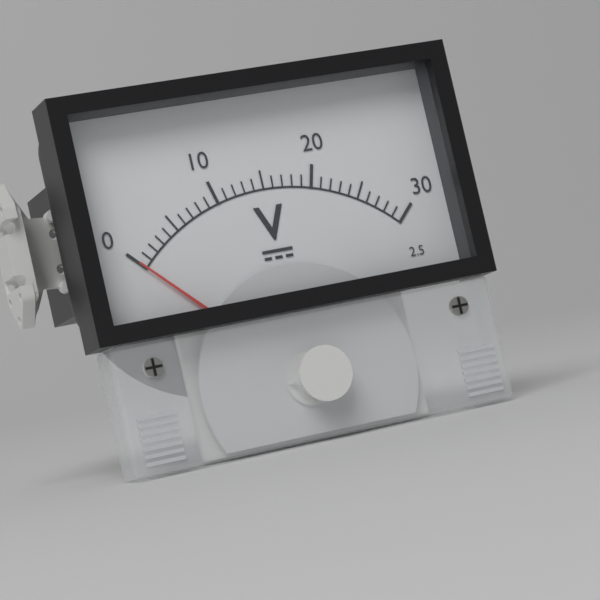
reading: 0 V
